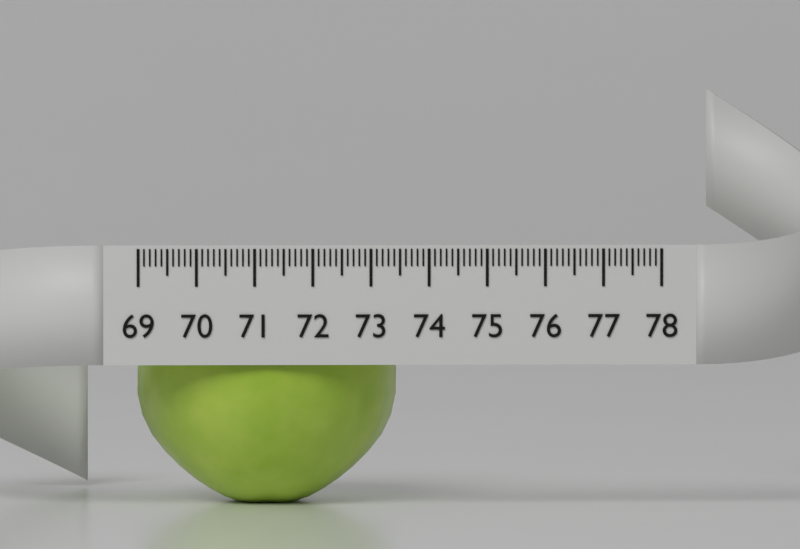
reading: 73.5 (no unit)
